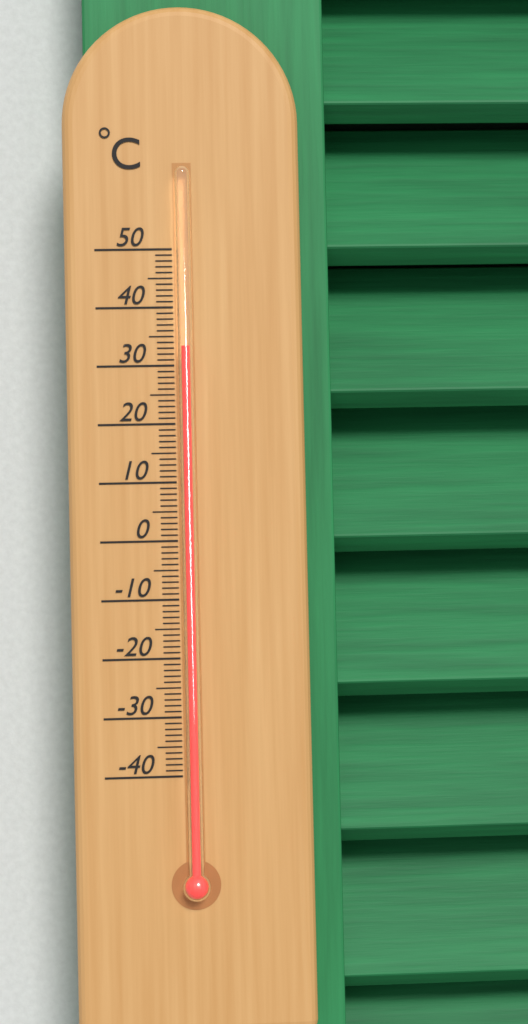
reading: 33 °C
